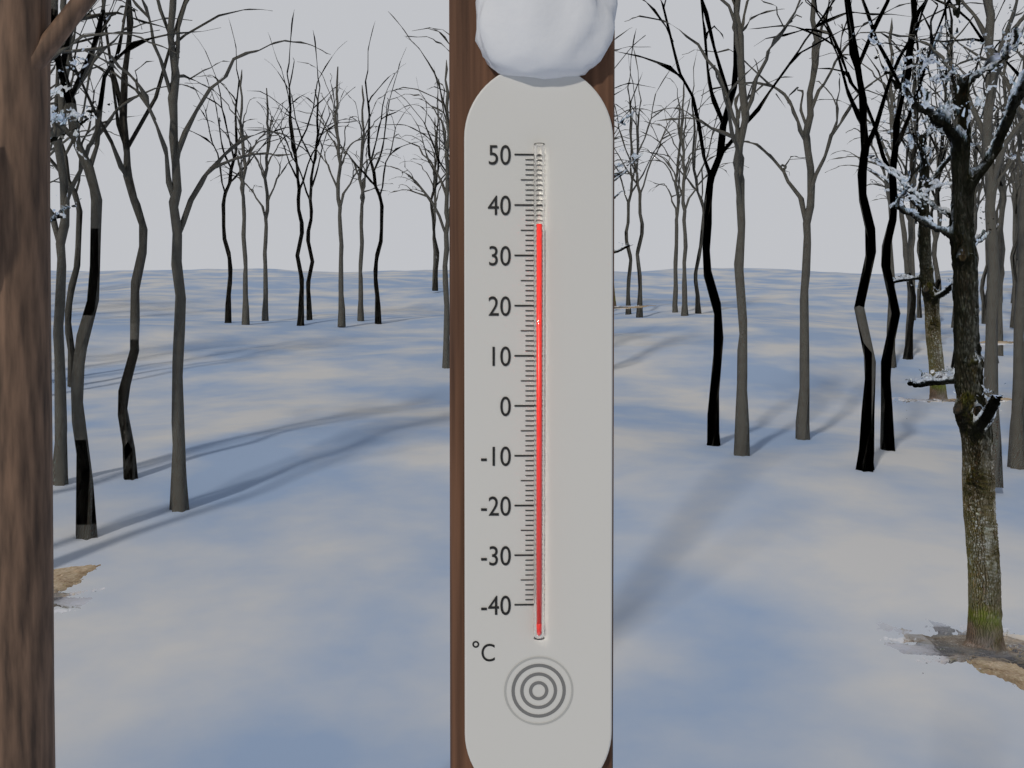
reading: 36 °C
